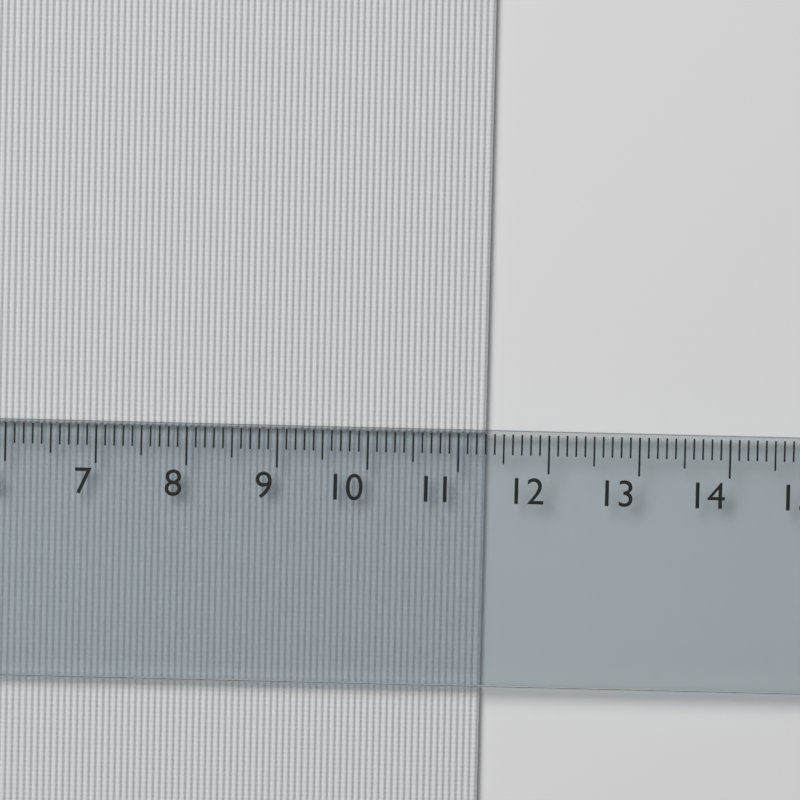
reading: 11.3 cm
